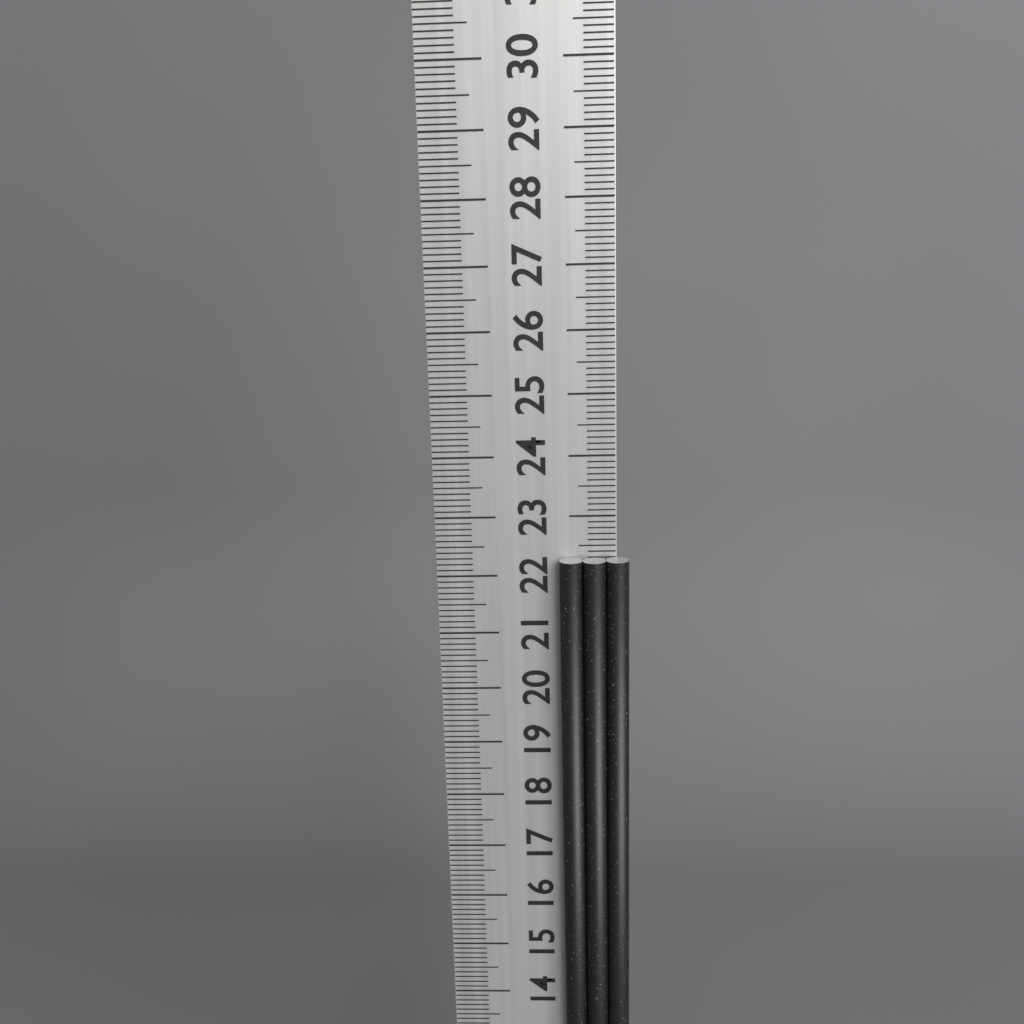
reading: 22.3 cm
